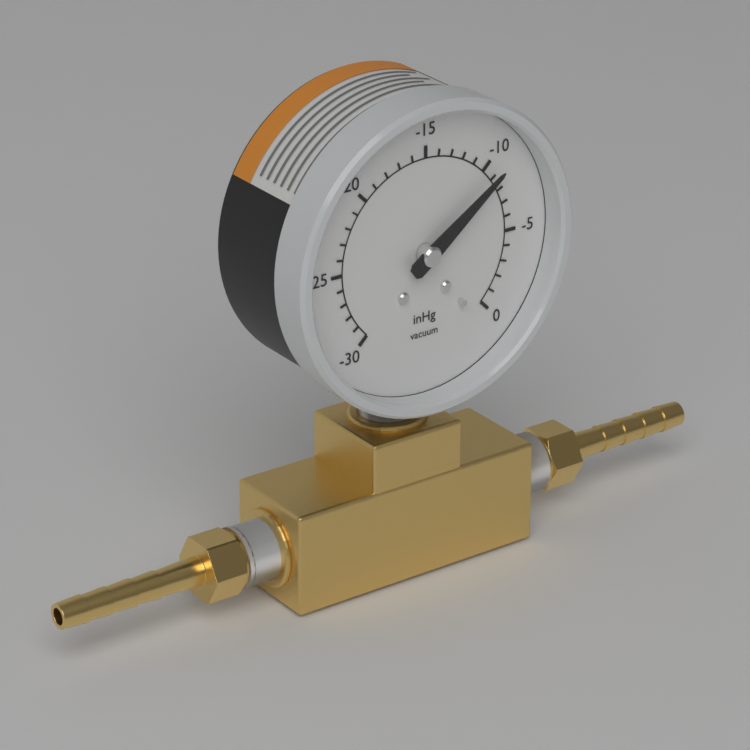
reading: -9 inHg
